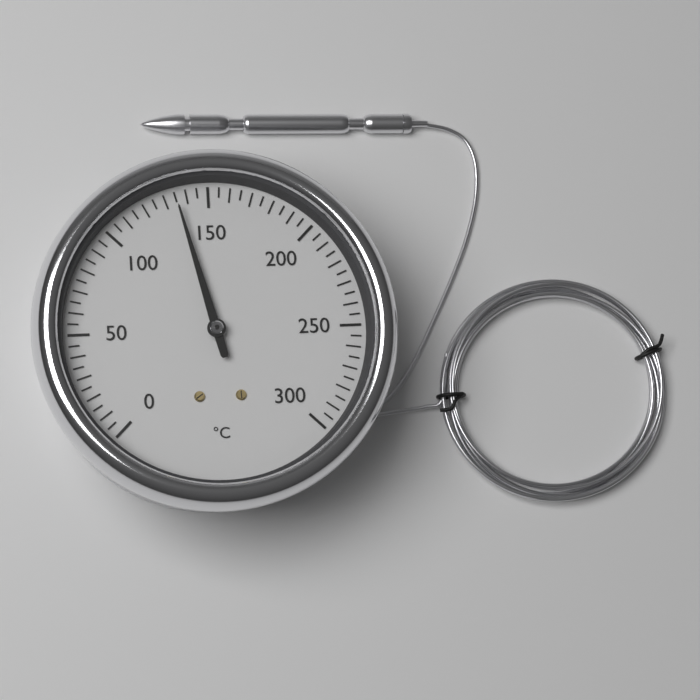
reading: 135 °C
